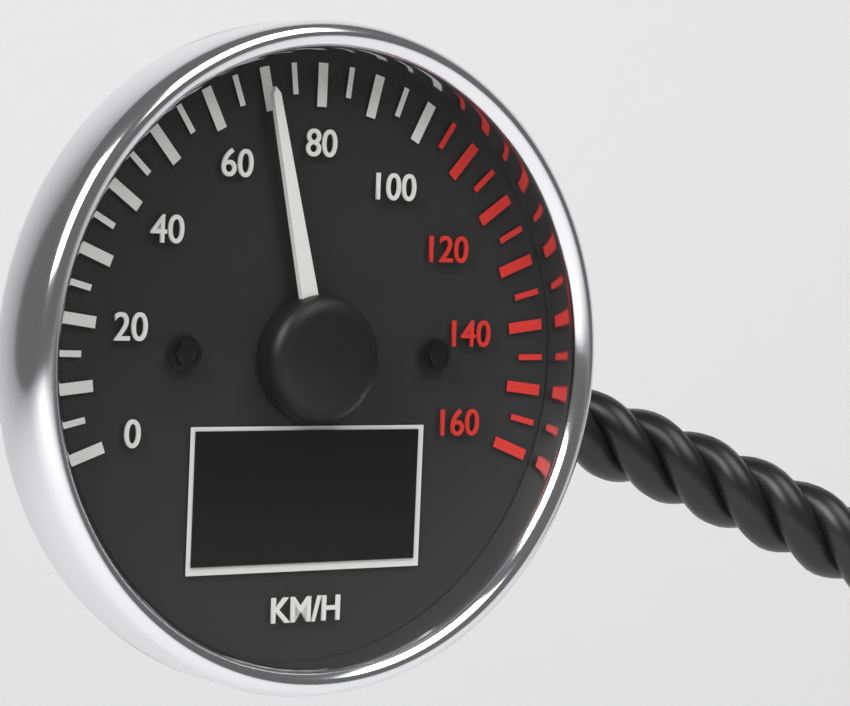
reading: 70 km/h
